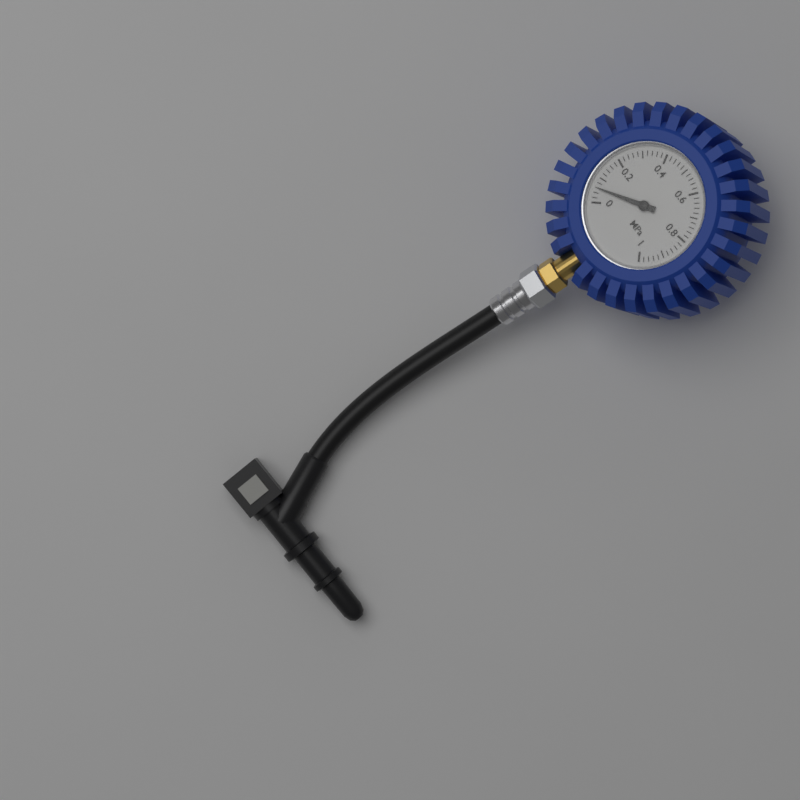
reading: 0.06 MPa
